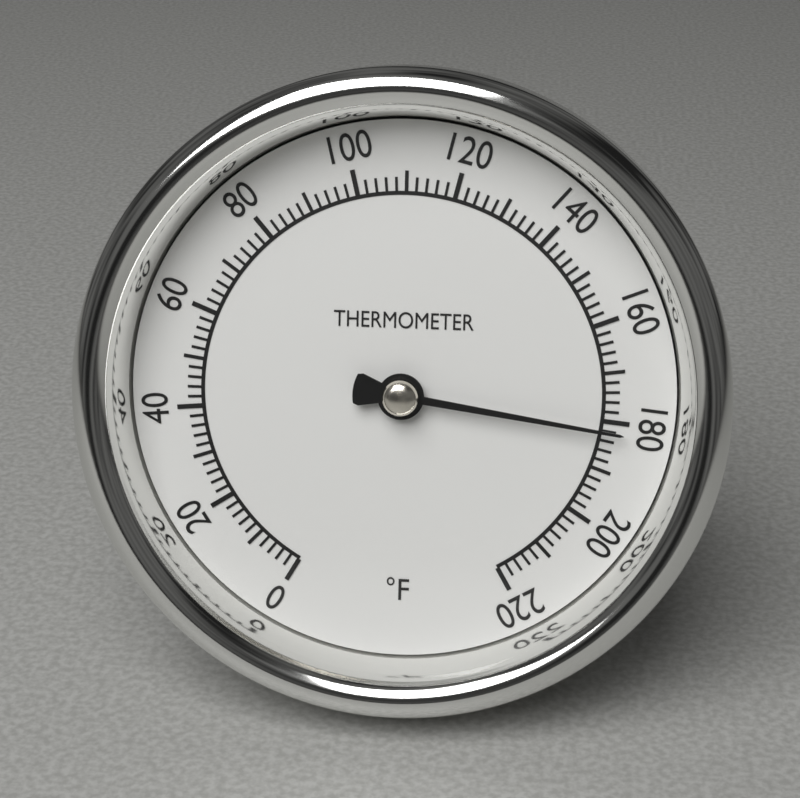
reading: 182 °F
